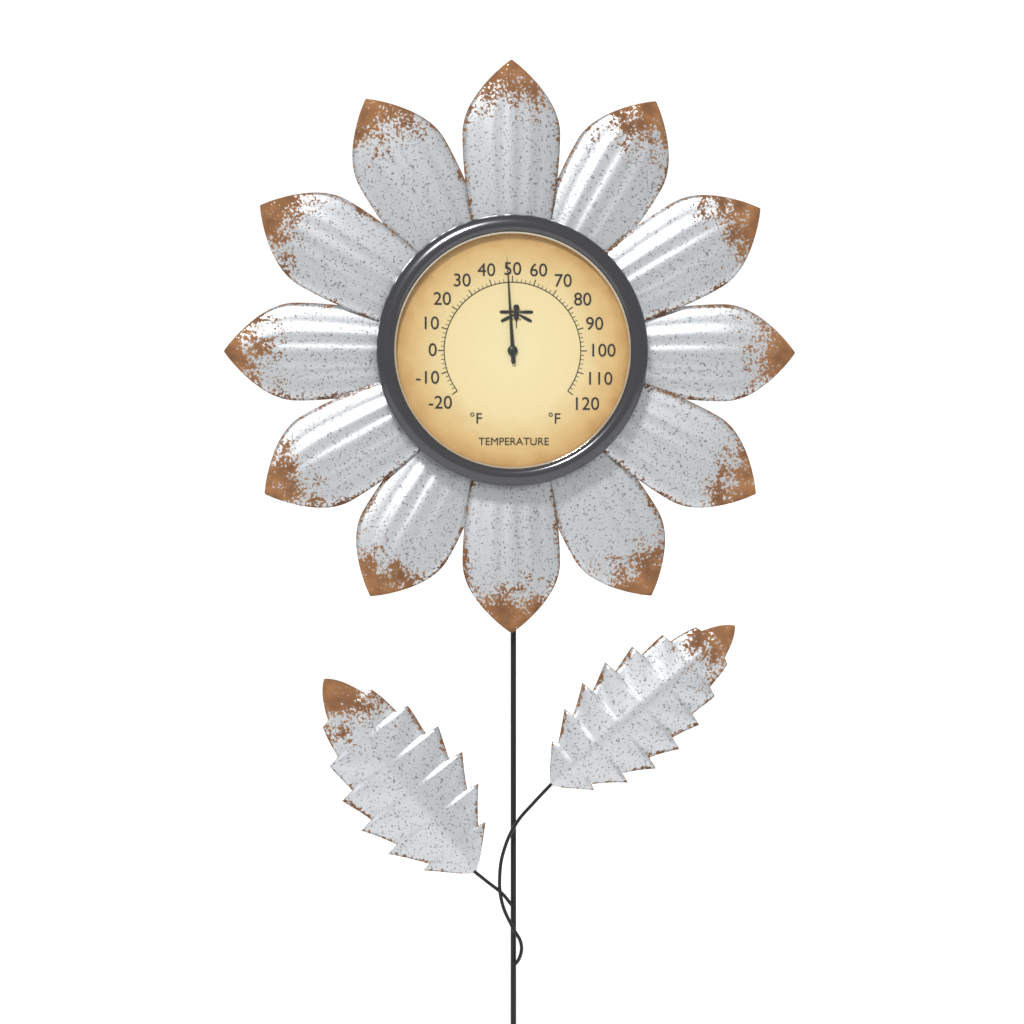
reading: 48 °F
